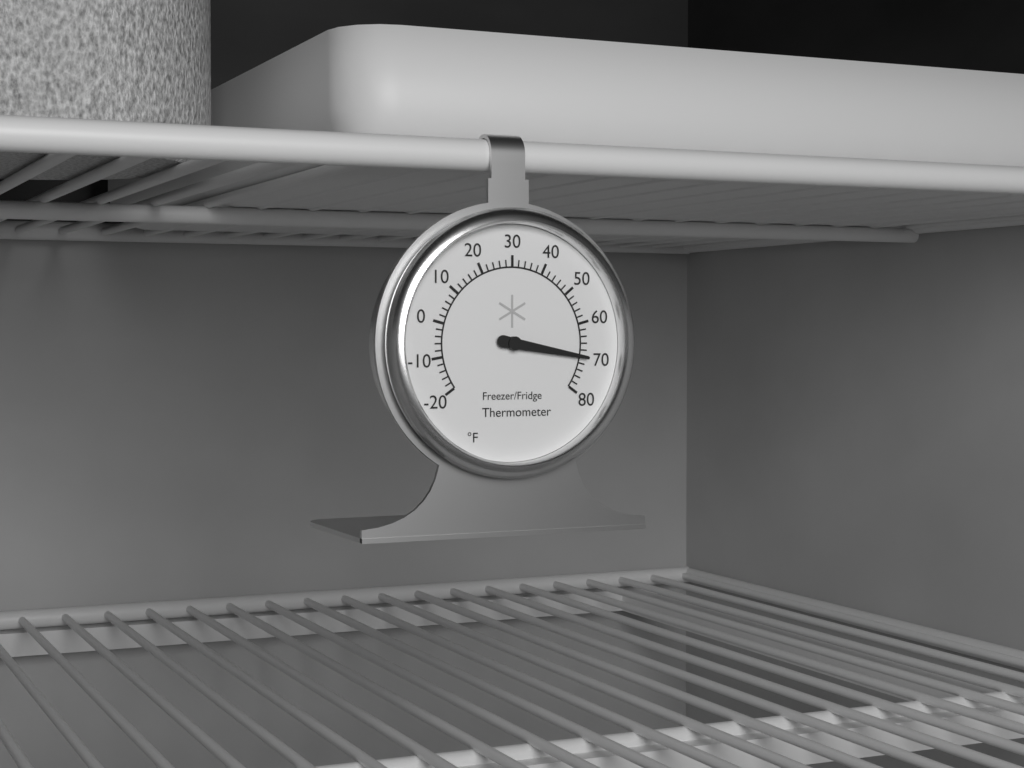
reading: 70 °F
